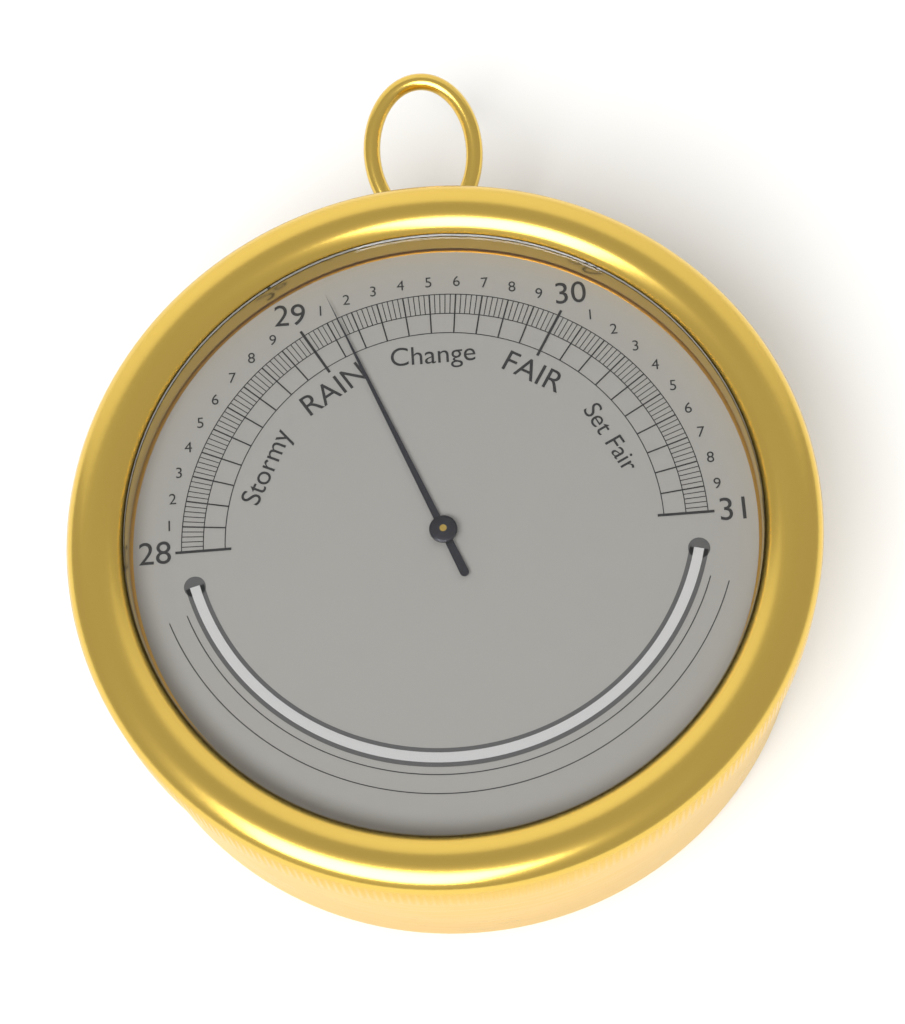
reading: 29.14 inHg
